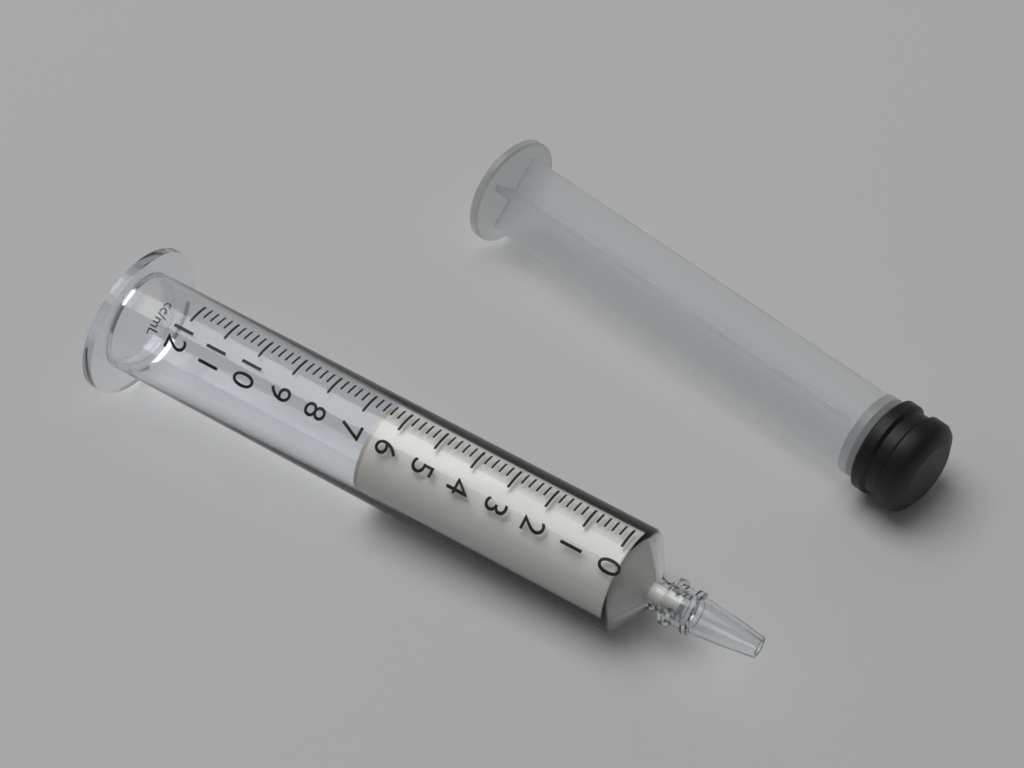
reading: 6.6 ml
